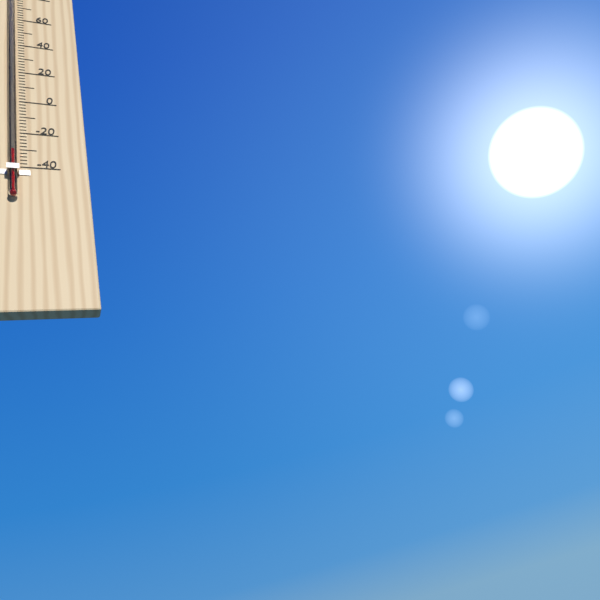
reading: -32 °F
